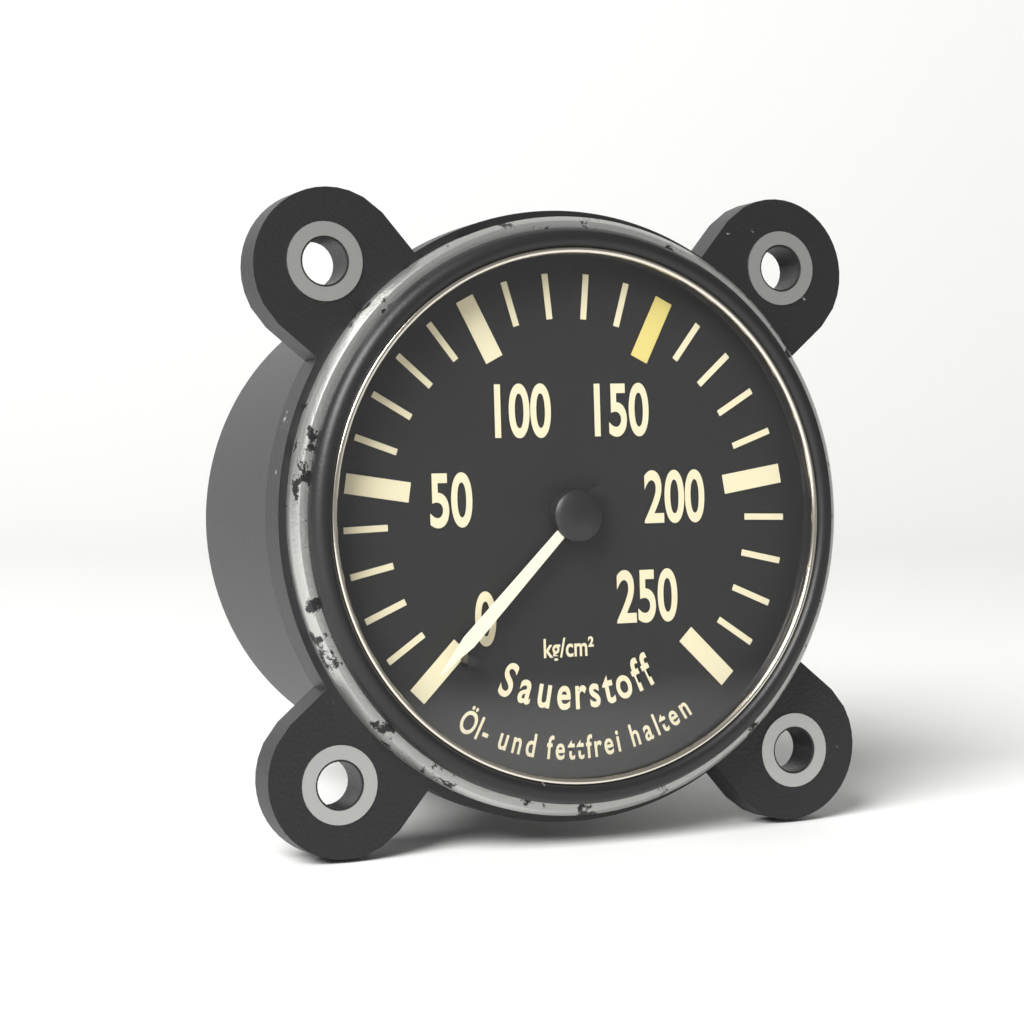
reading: 0 kg/cm²
